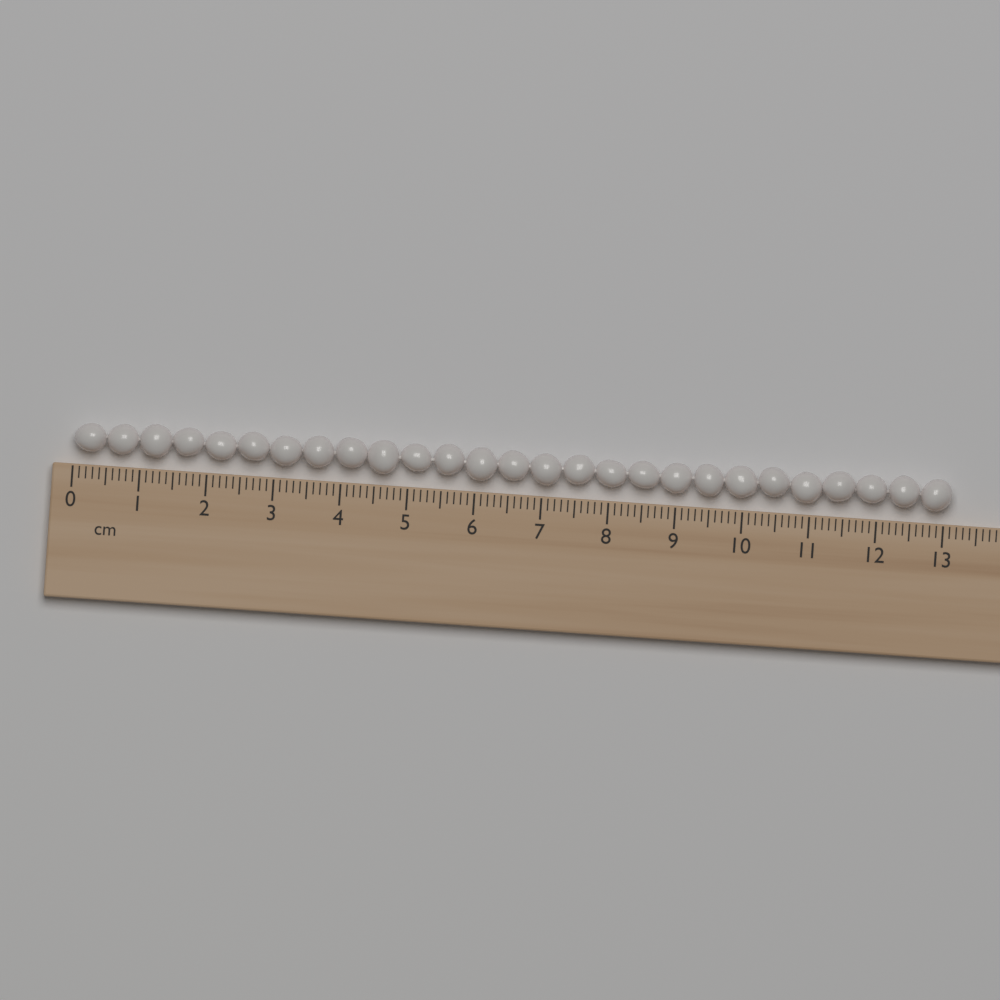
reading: 13.1 cm
